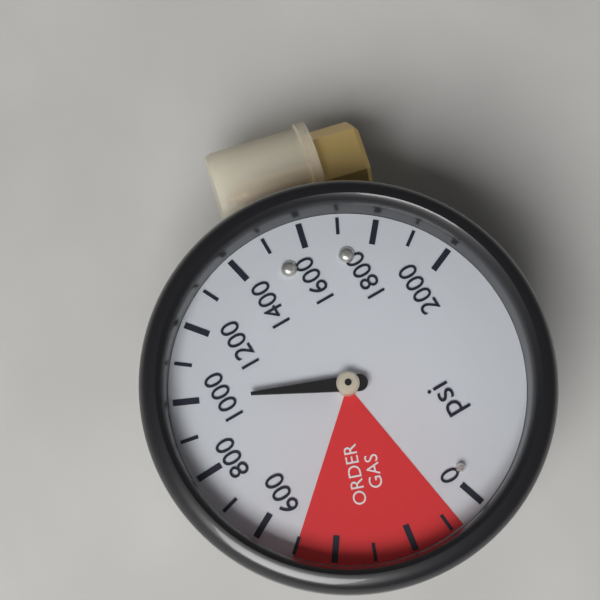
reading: 1000 psi
